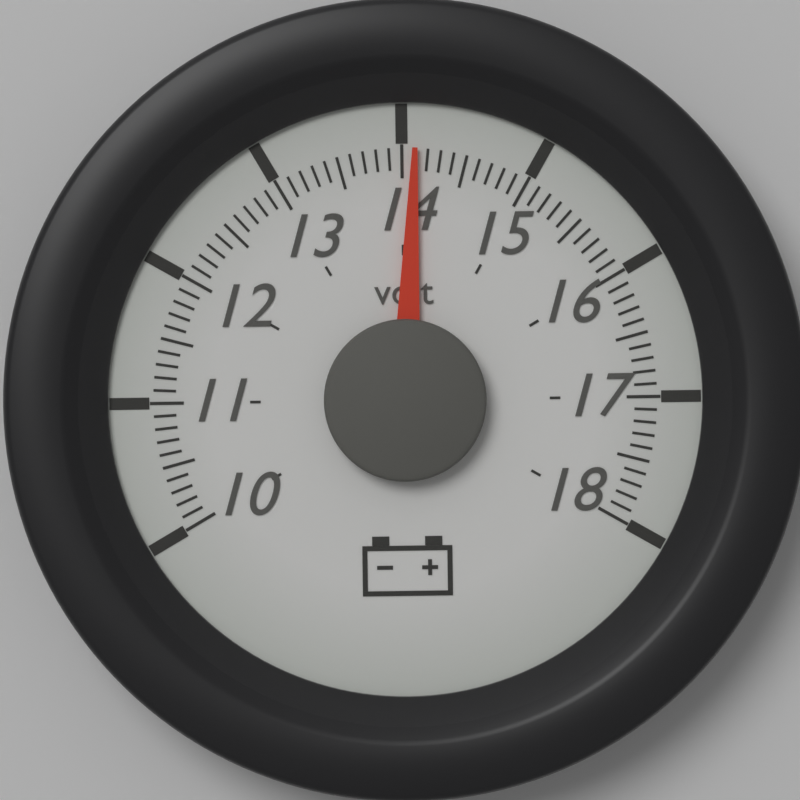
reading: 14.1 volt
